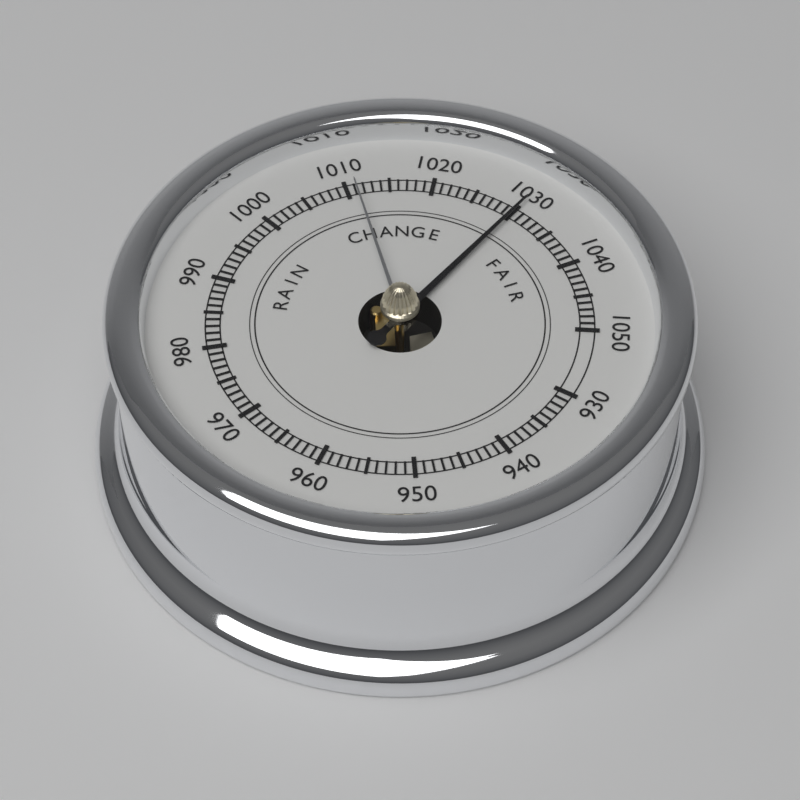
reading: 1030 (no unit)
